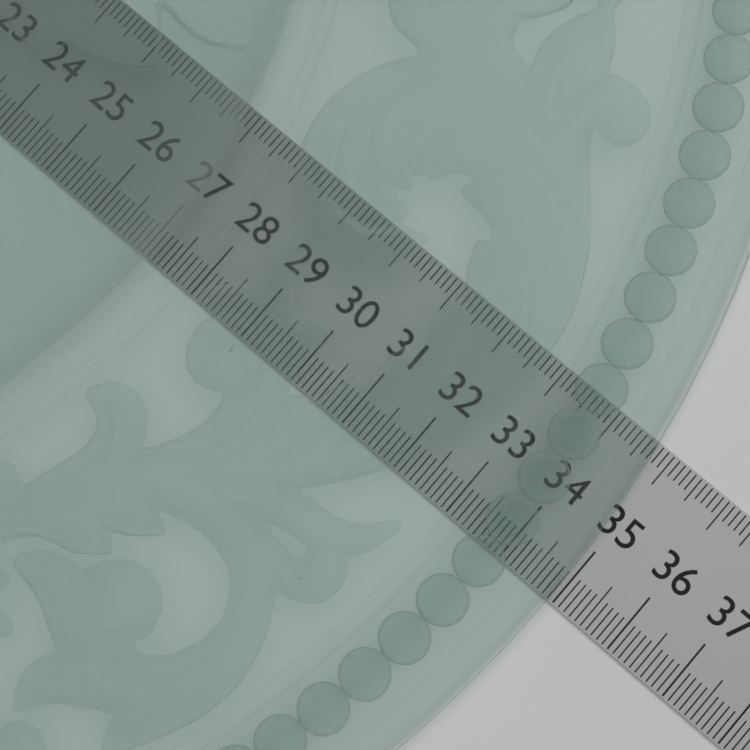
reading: 34.9 (no unit)
